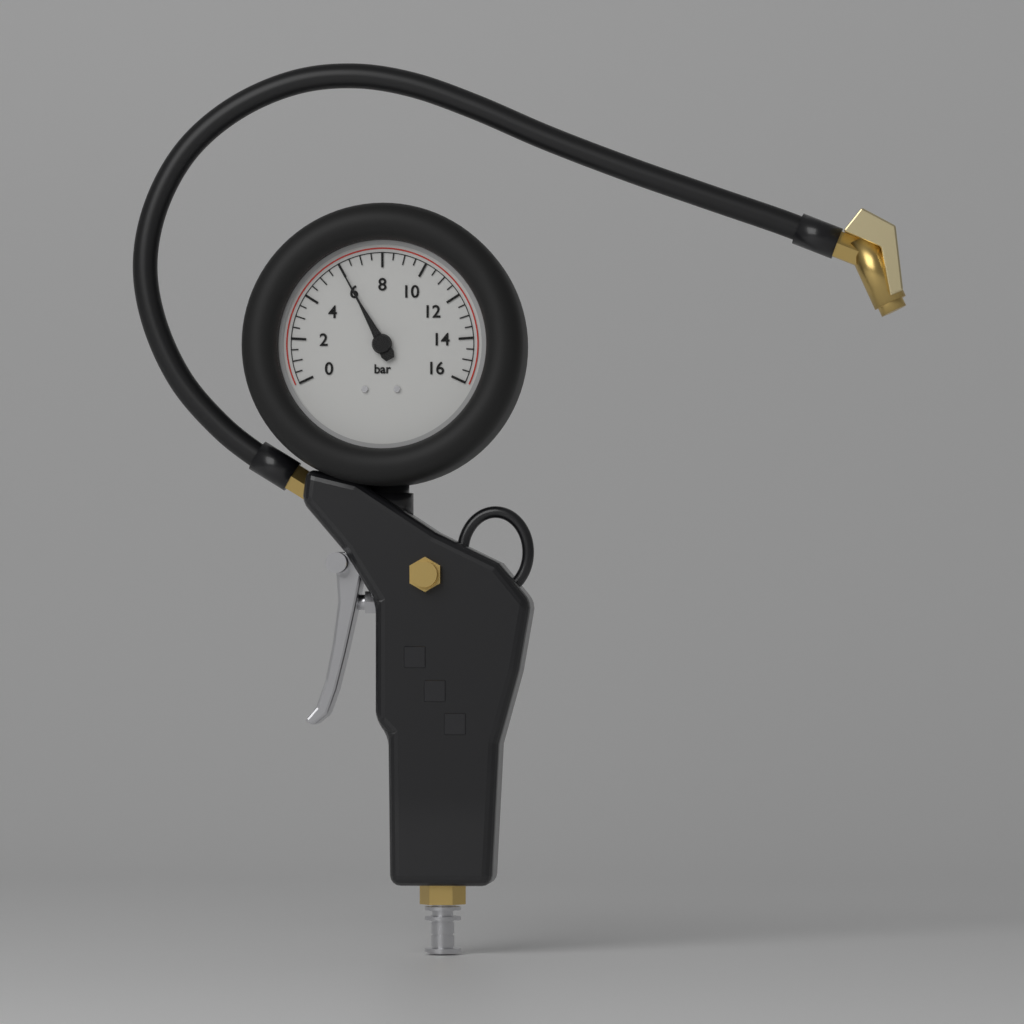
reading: 6.0 bar
